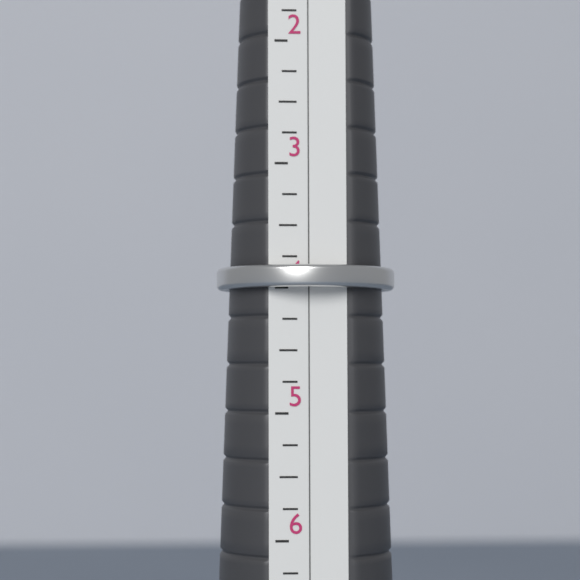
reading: 4.00 (no unit)
